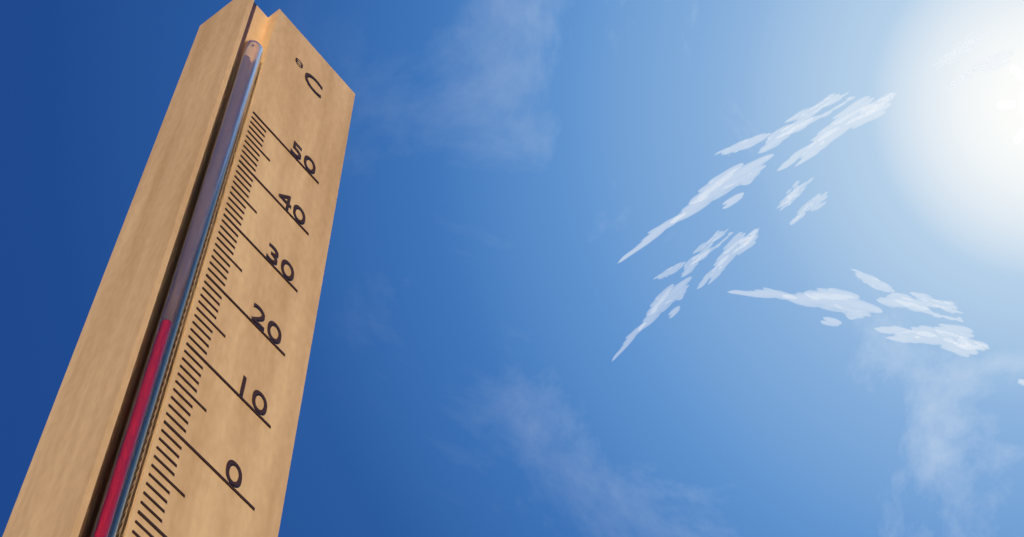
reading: 10 °C
